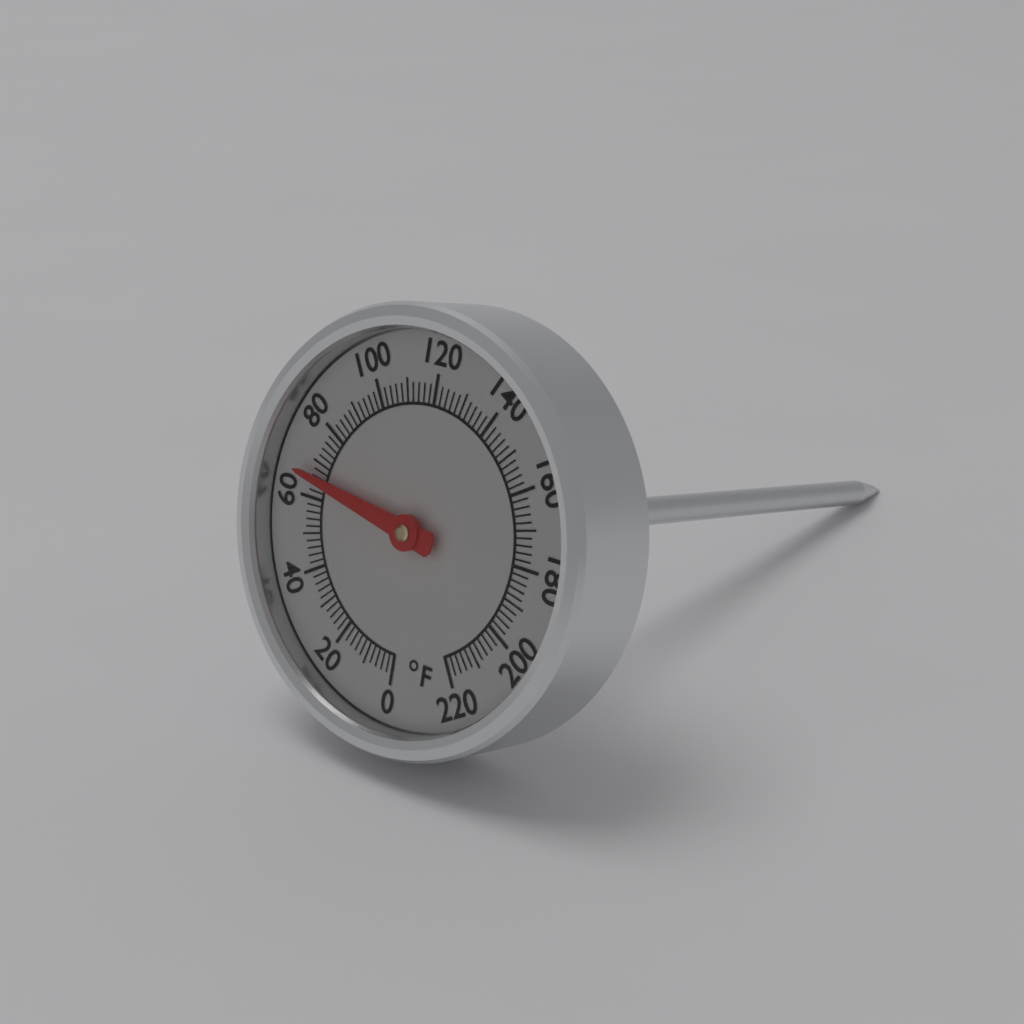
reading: 66 °F
